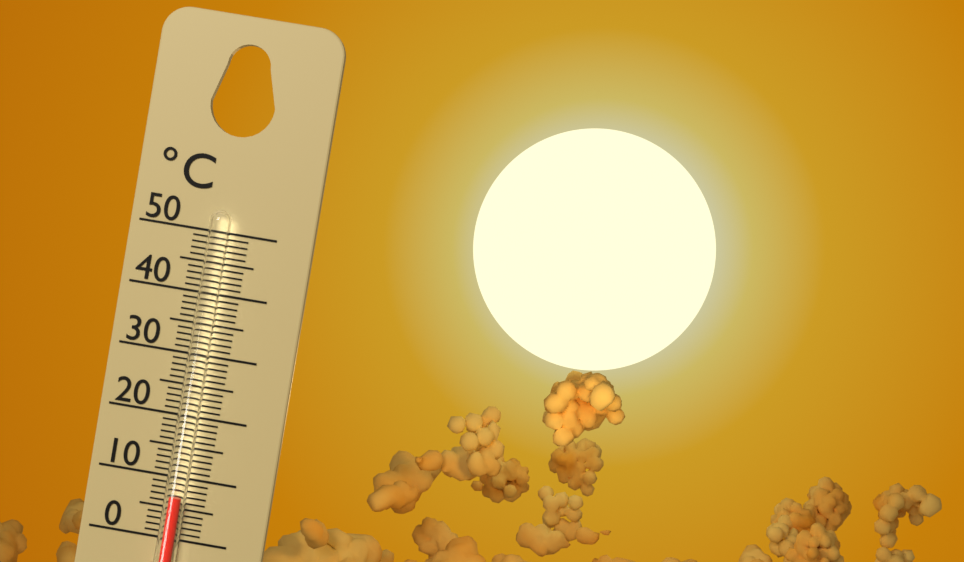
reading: 7 °C
